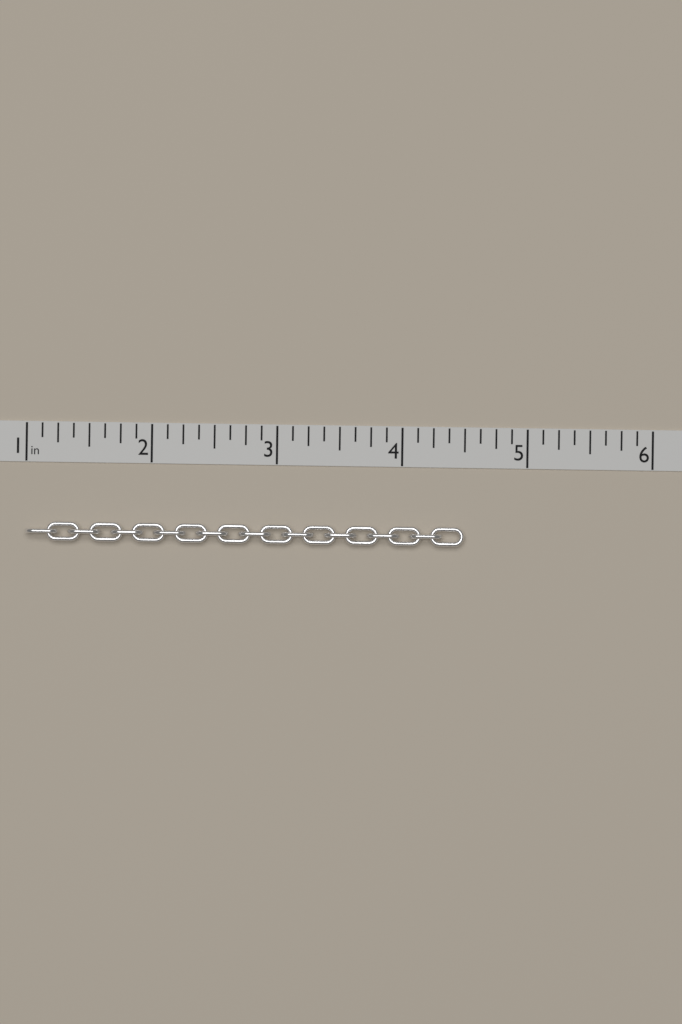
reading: 4.500 in
